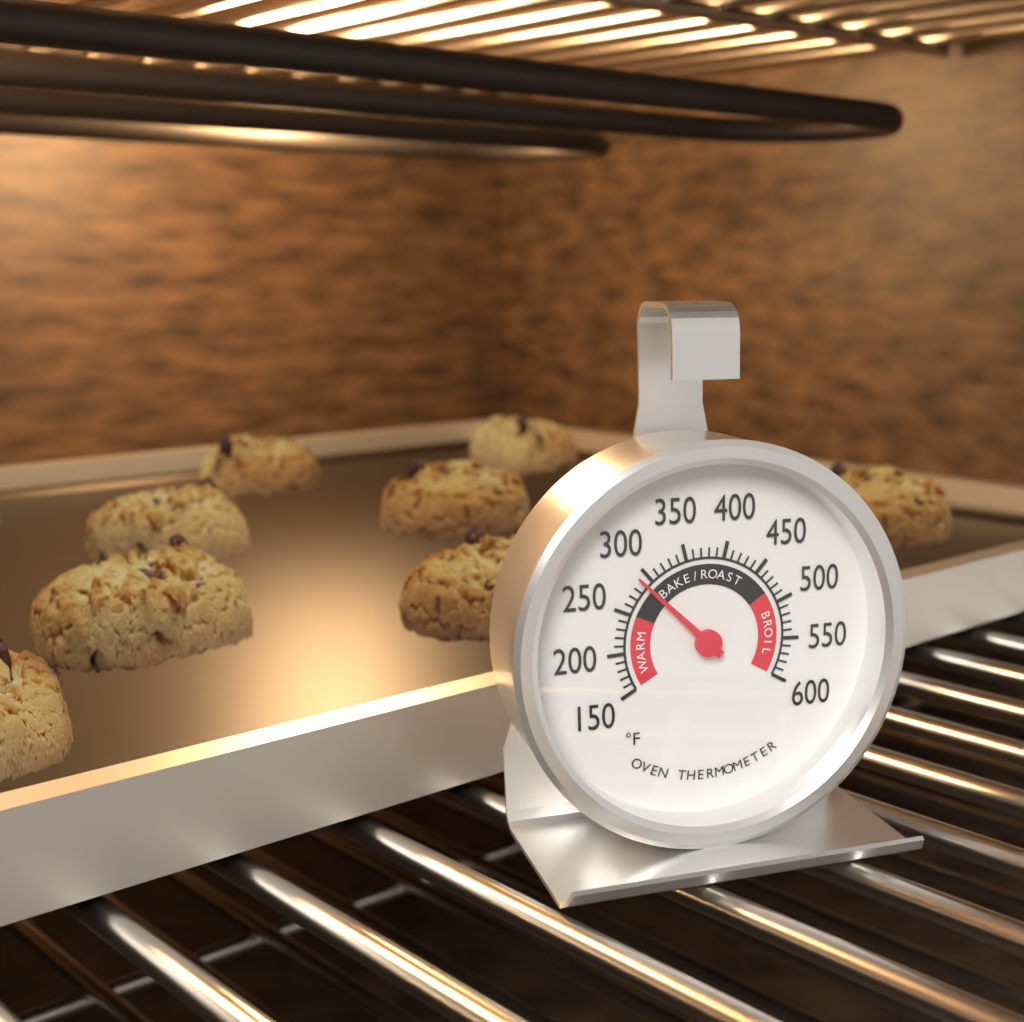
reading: 290 °F
